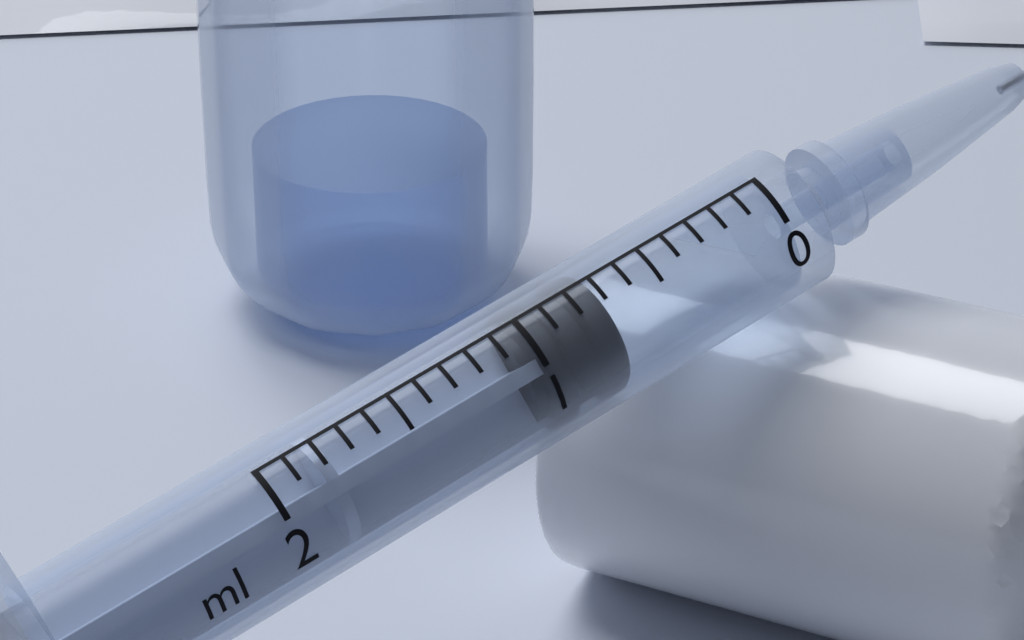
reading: 0.7 ml
